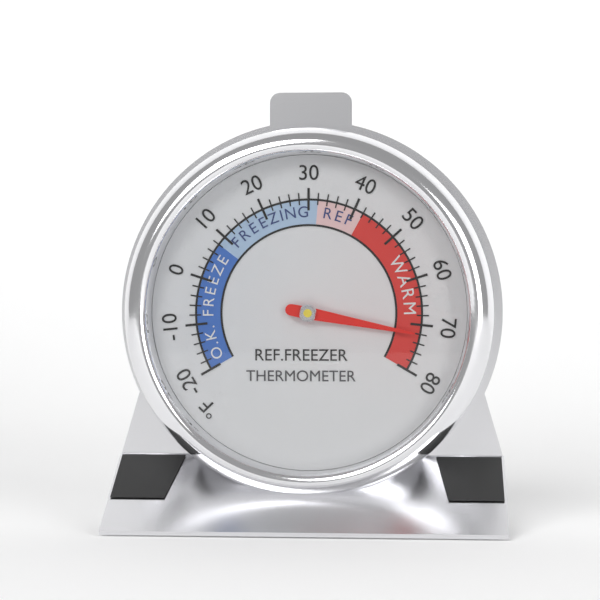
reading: 72 °F
